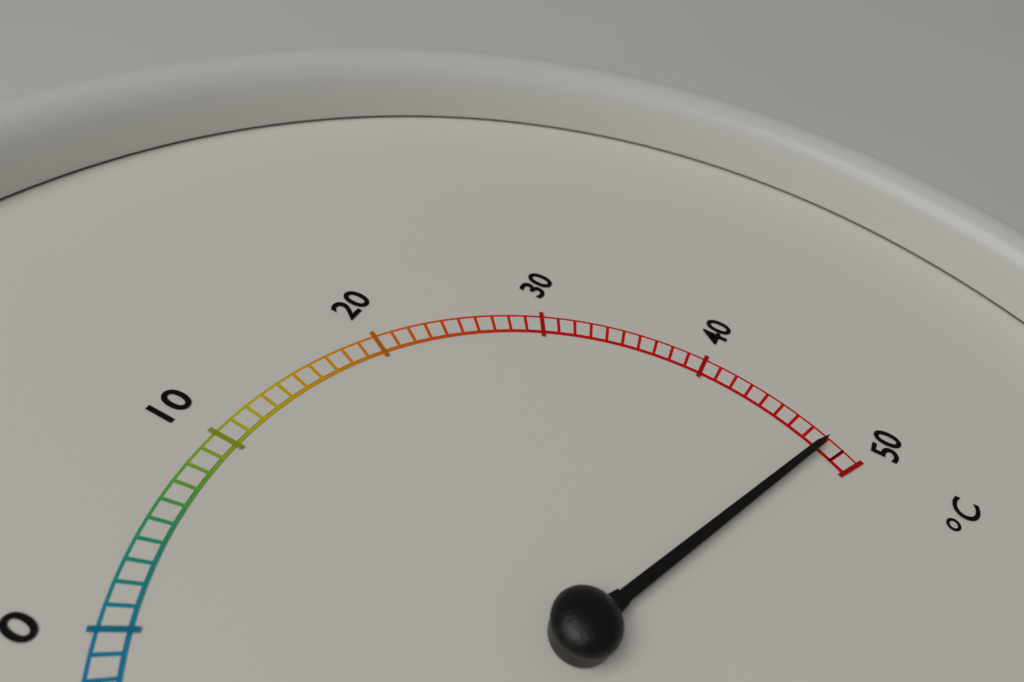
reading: 48 °C
